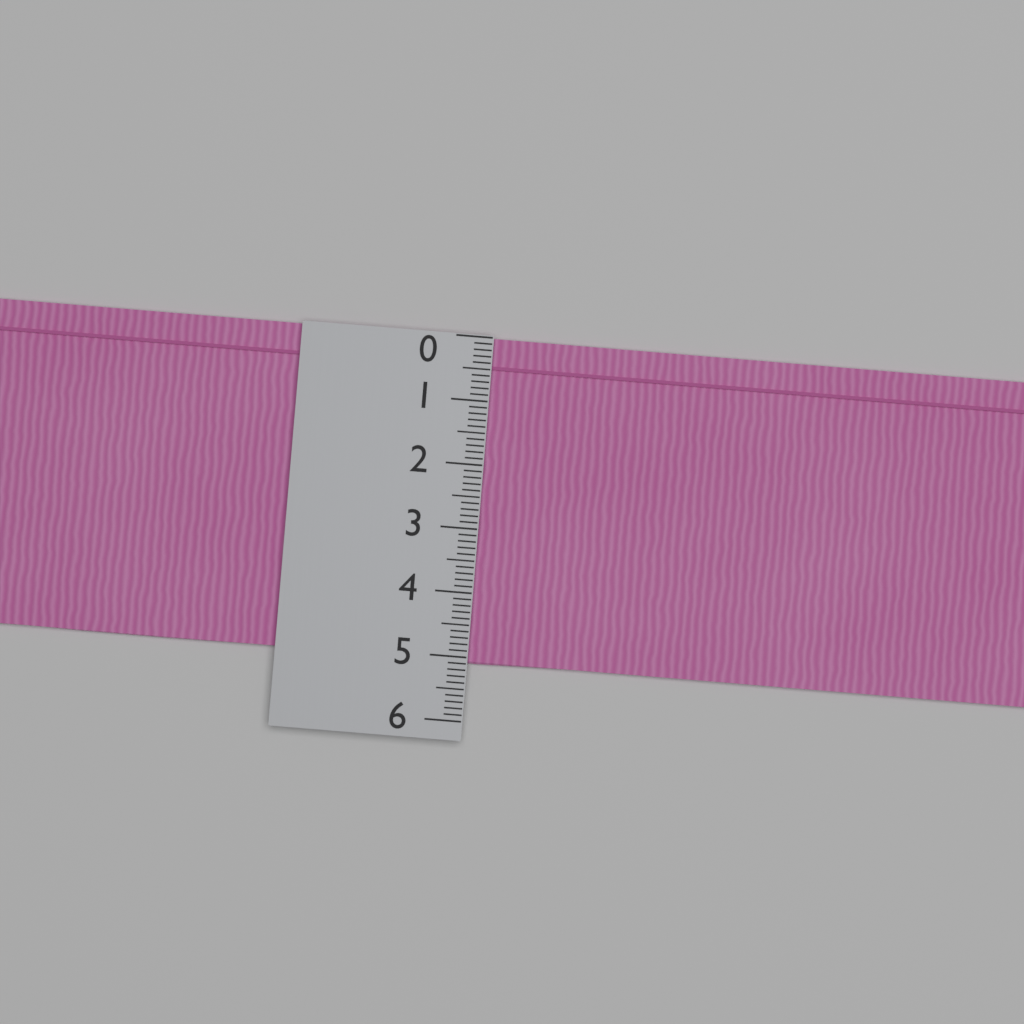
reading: 5.1 (no unit)
